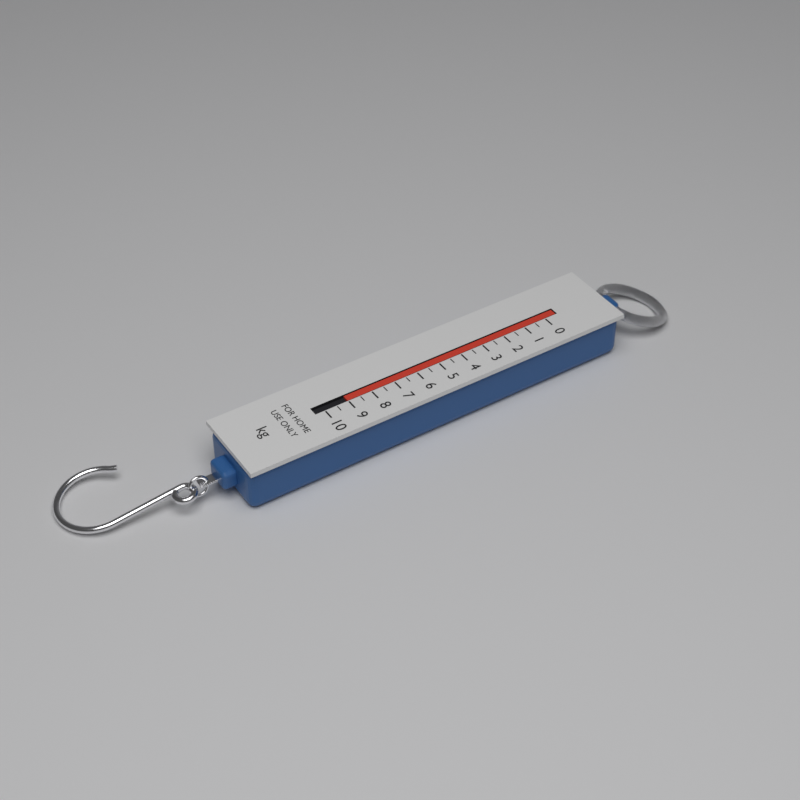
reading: 9.0 kg
